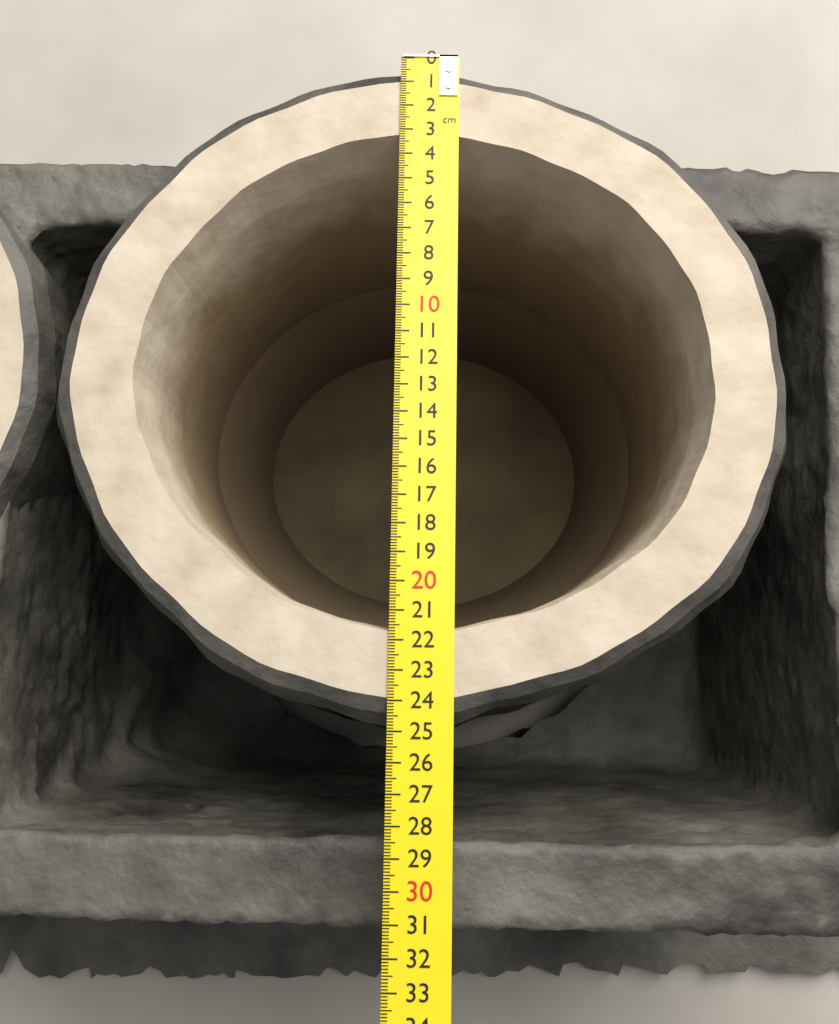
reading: 24.9 cm
